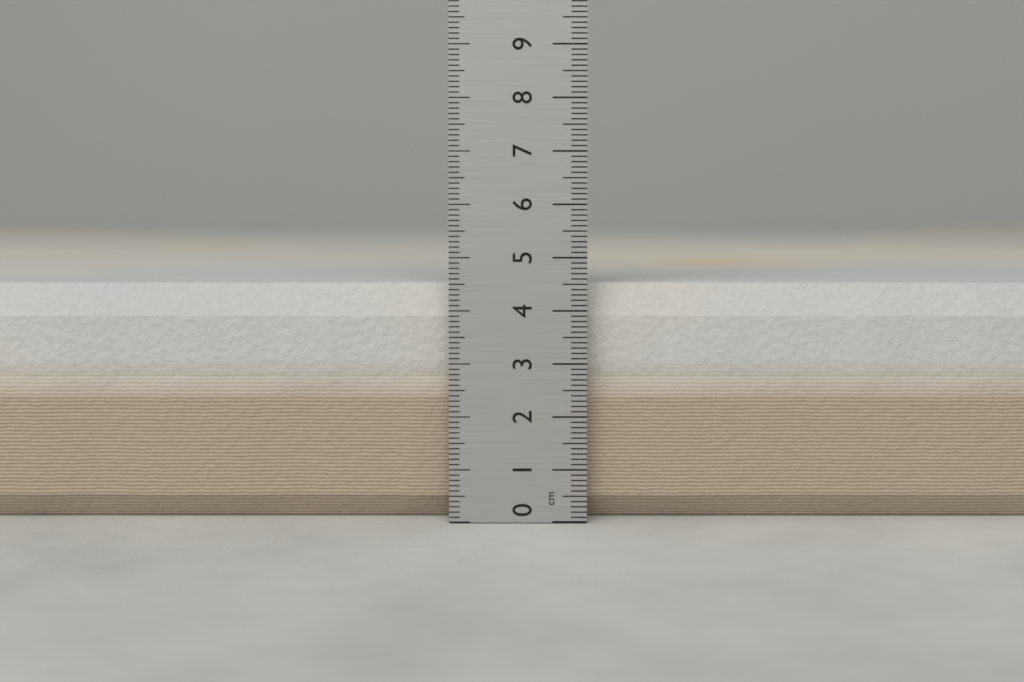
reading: 4.5 cm
